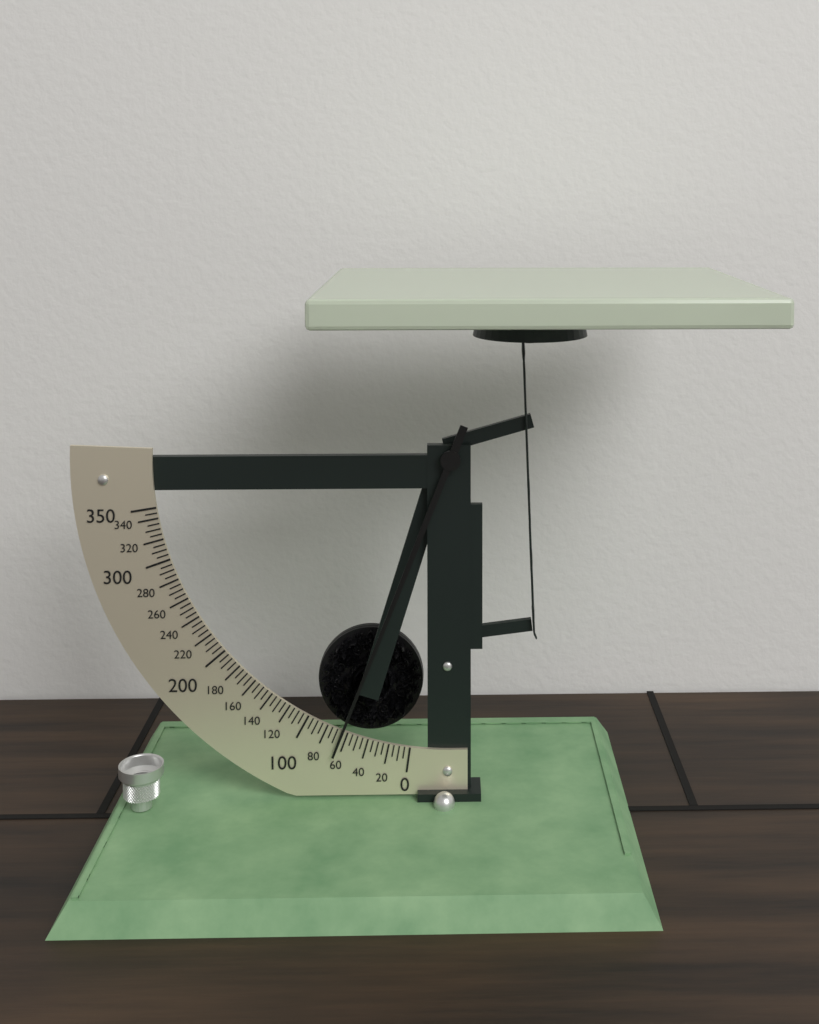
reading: 65 (no unit)
